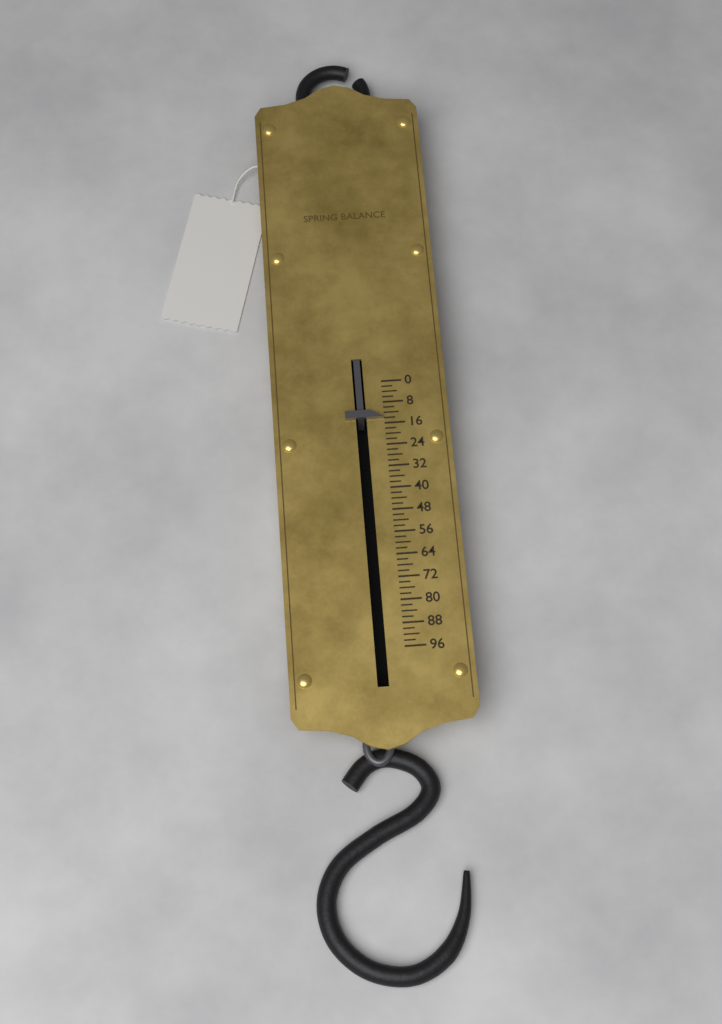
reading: 14 (no unit)
